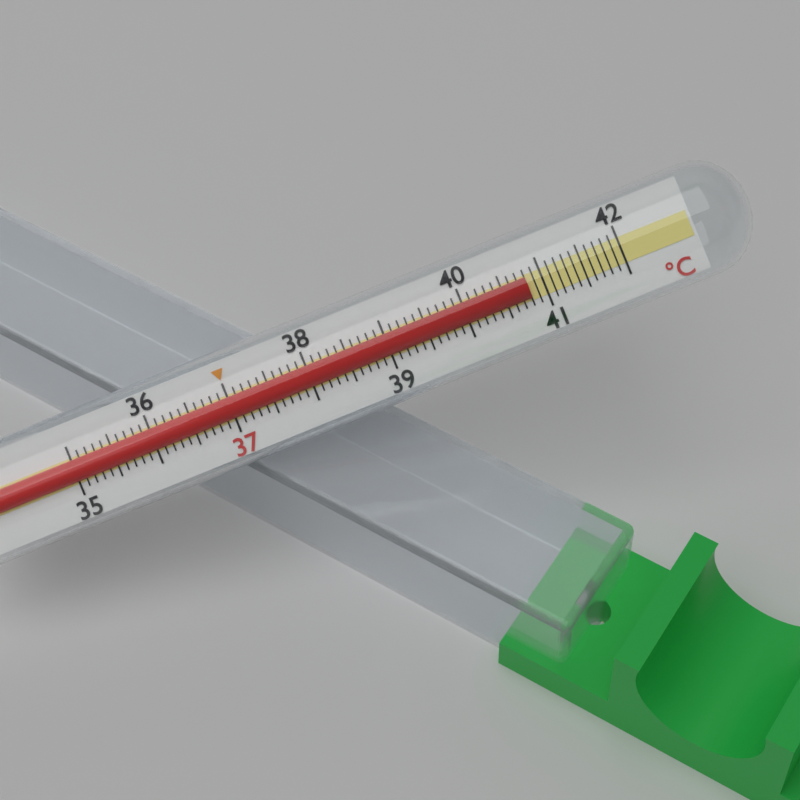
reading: 40.8 °C
